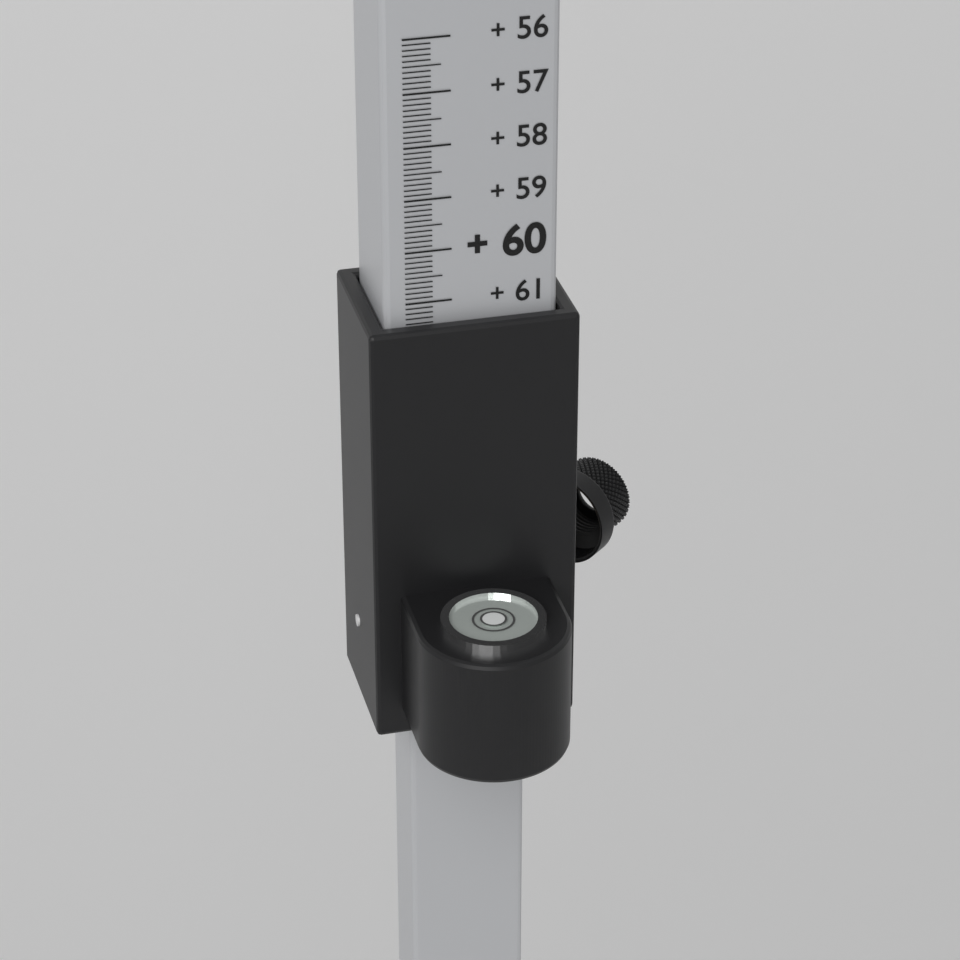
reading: 61.4 (no unit)
